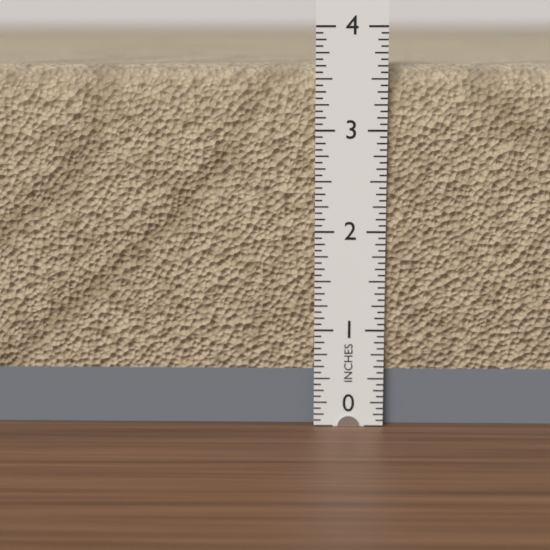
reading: 3.6250 in
